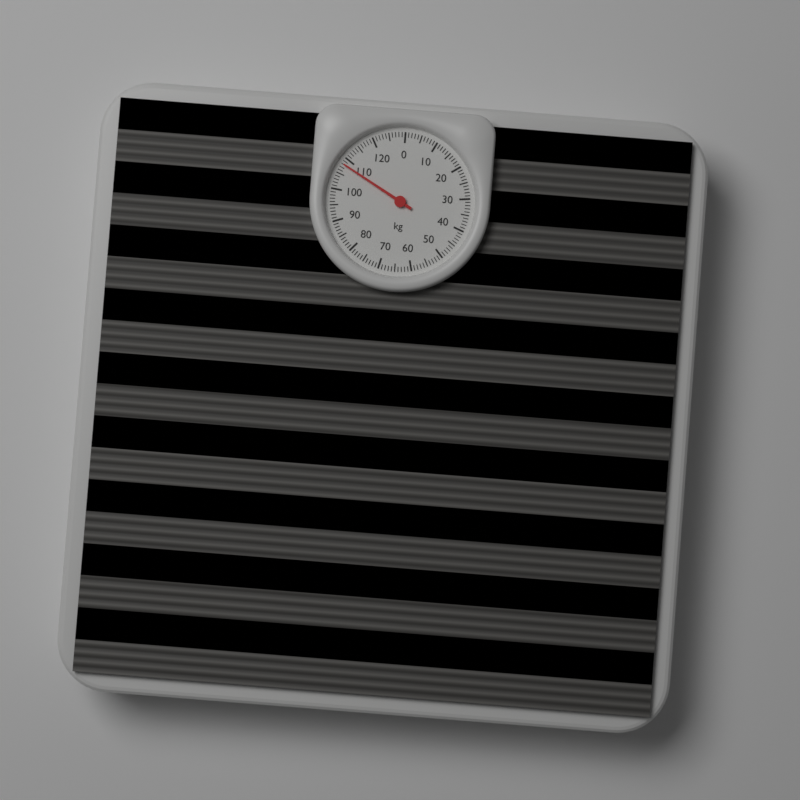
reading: 108 kg
